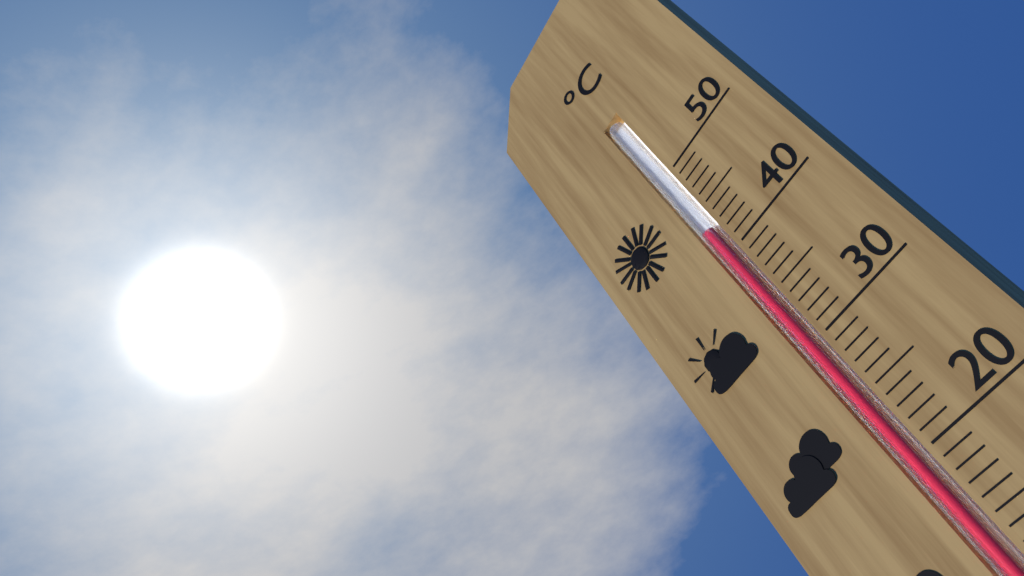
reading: 43 °C
